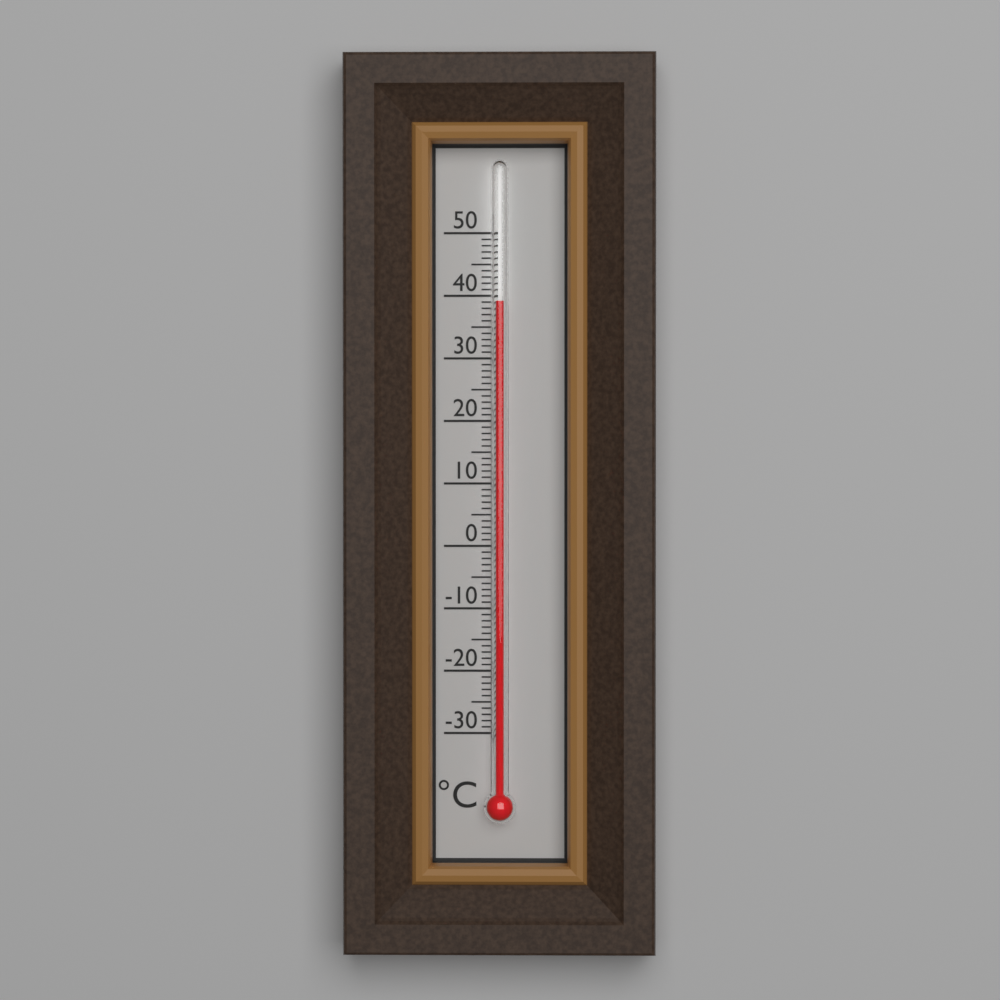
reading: 39 °C
